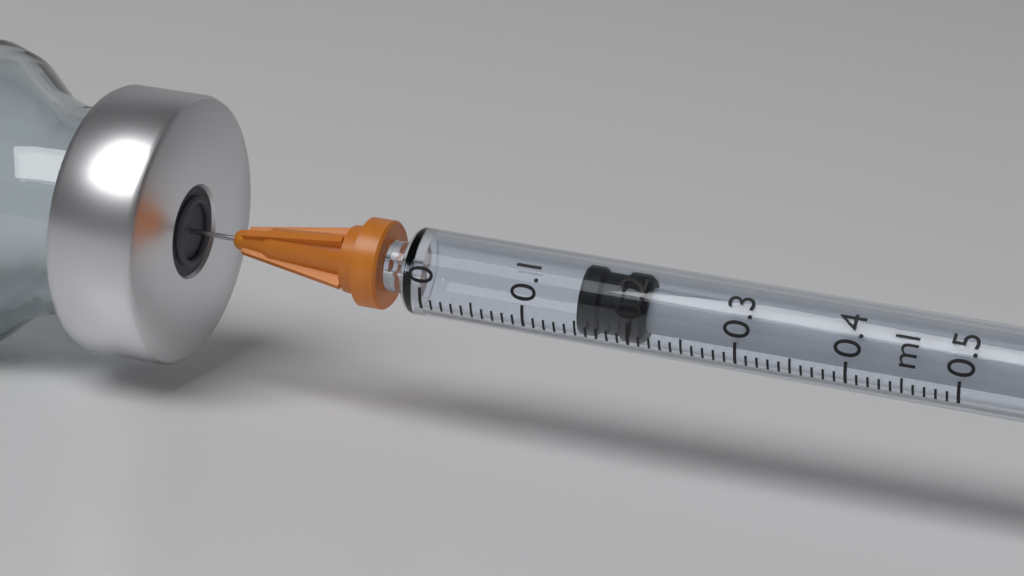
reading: 0.15 ml
